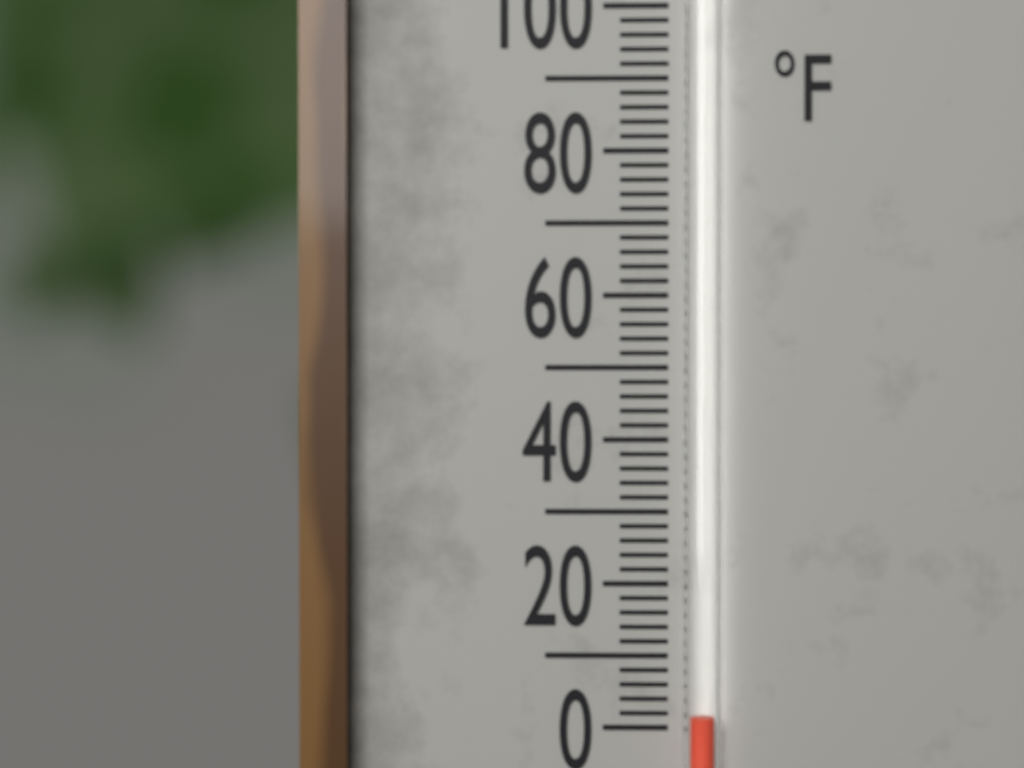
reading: 2 °F
